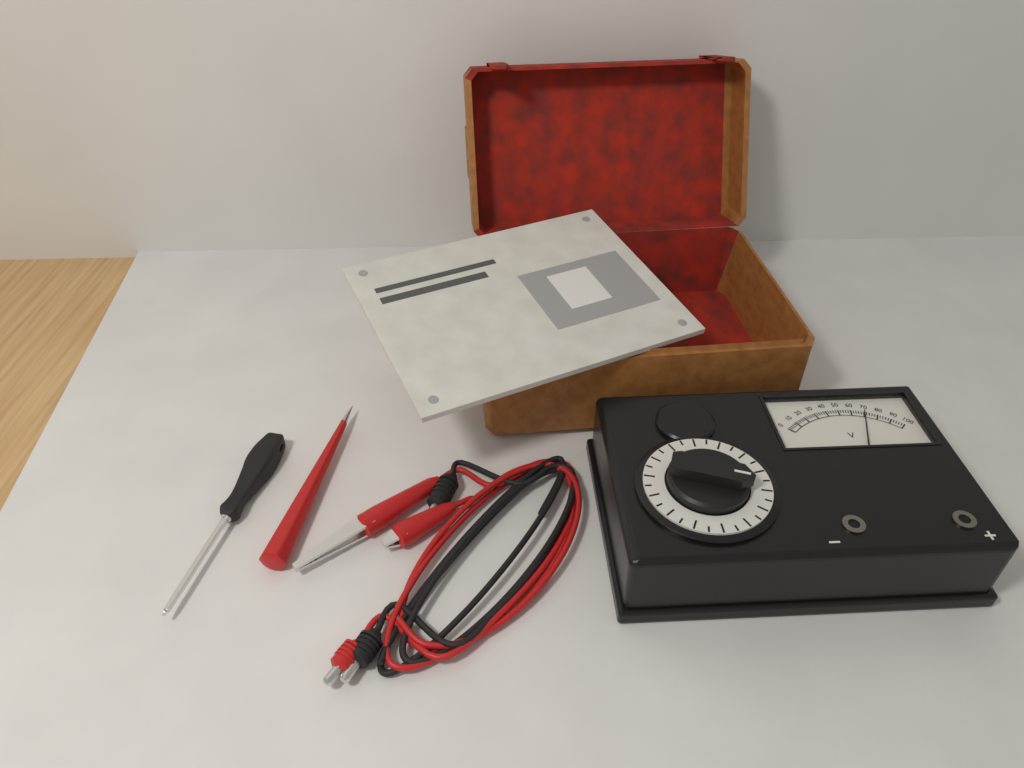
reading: 70 V
